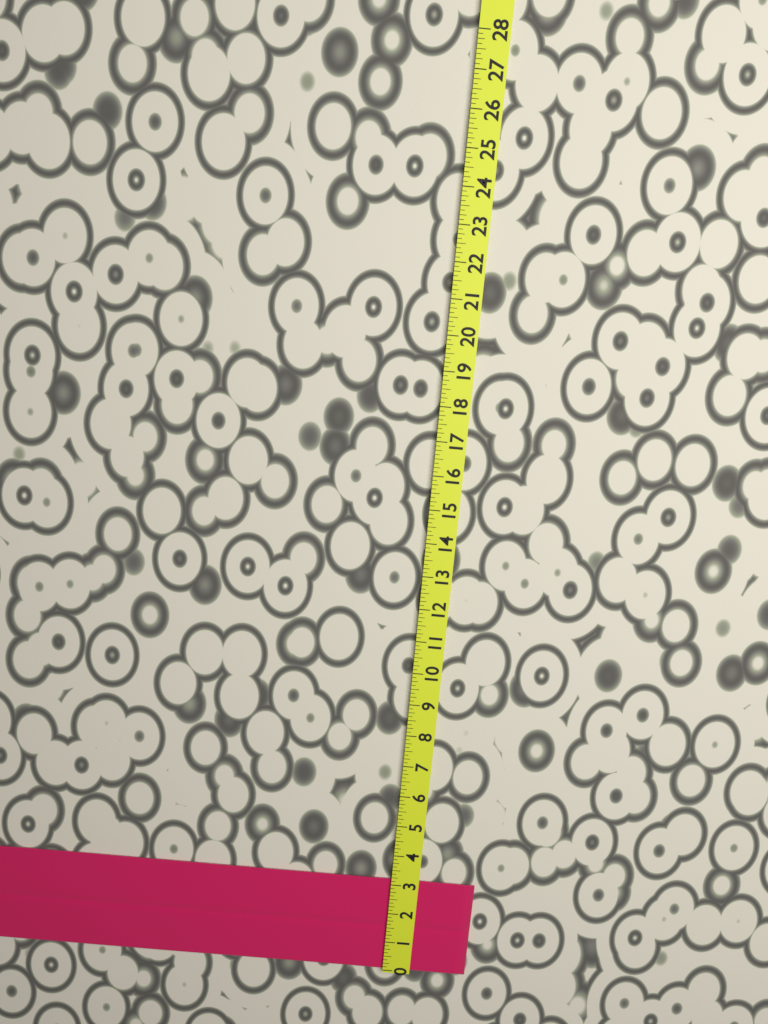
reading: 3.125 (no unit)
